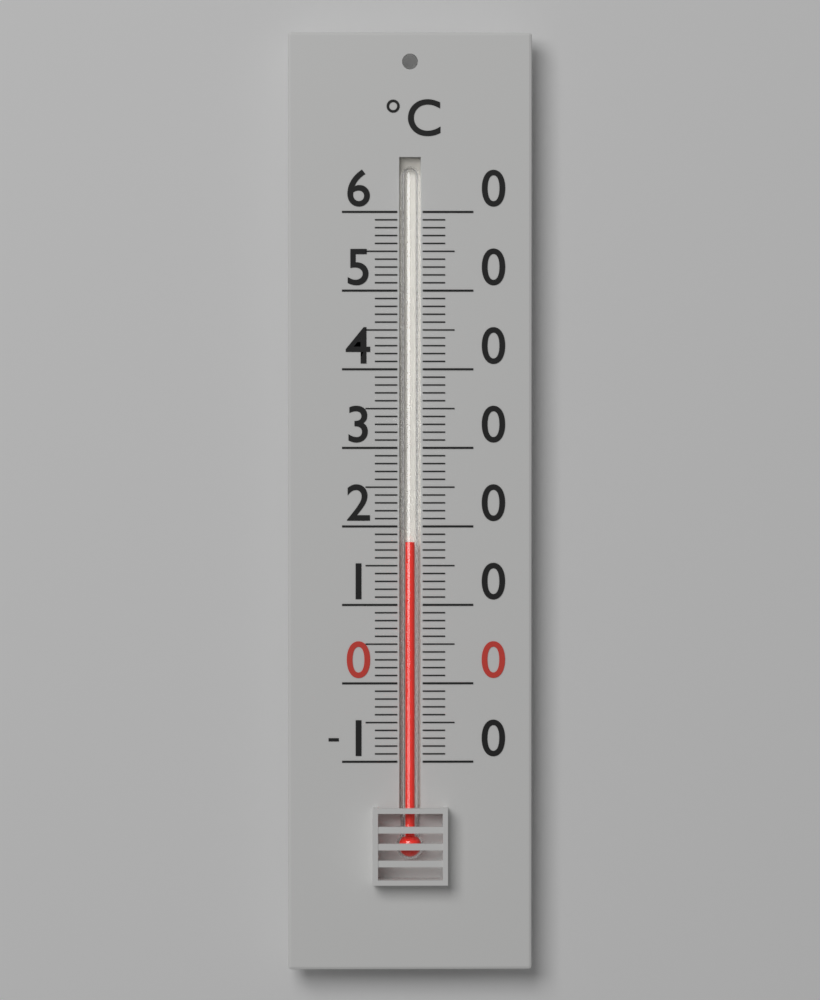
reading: 18 °C
